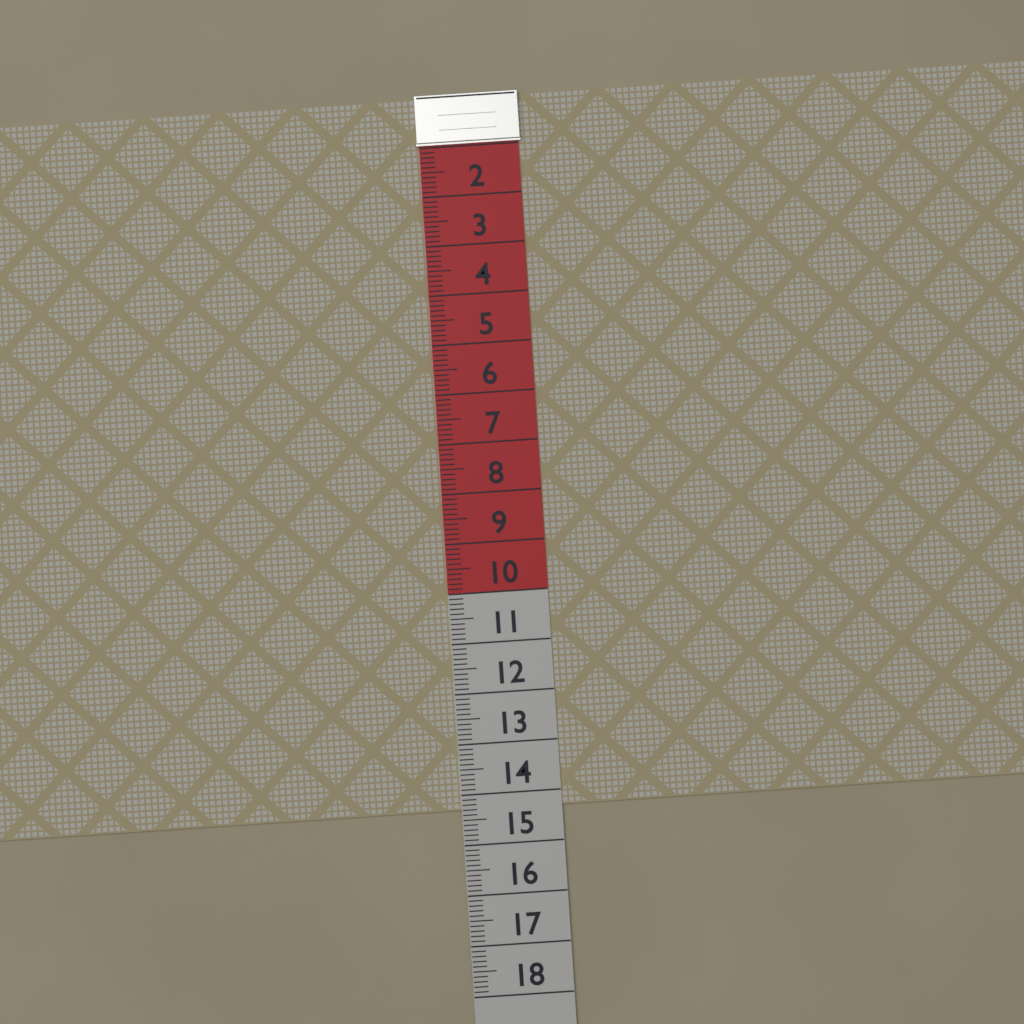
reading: 14.3 (no unit)
